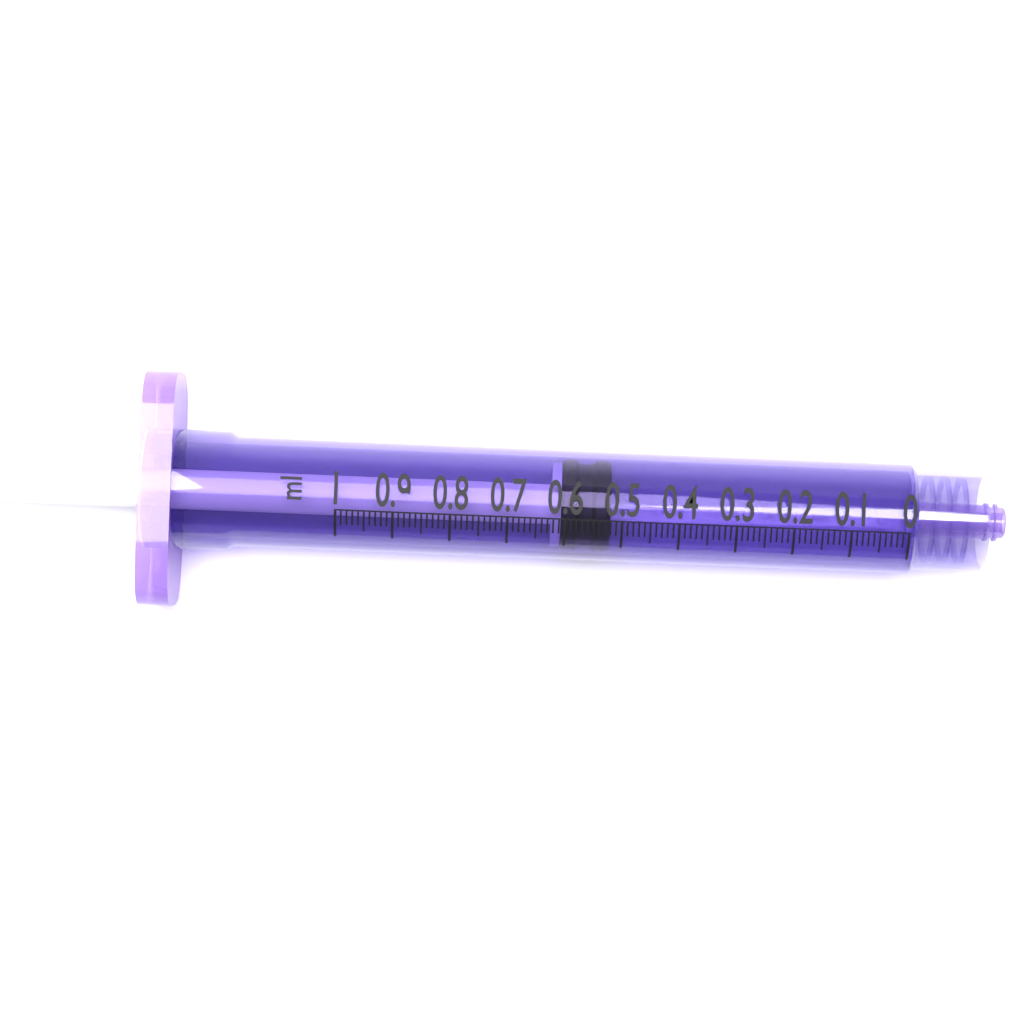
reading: 0.52 ml
